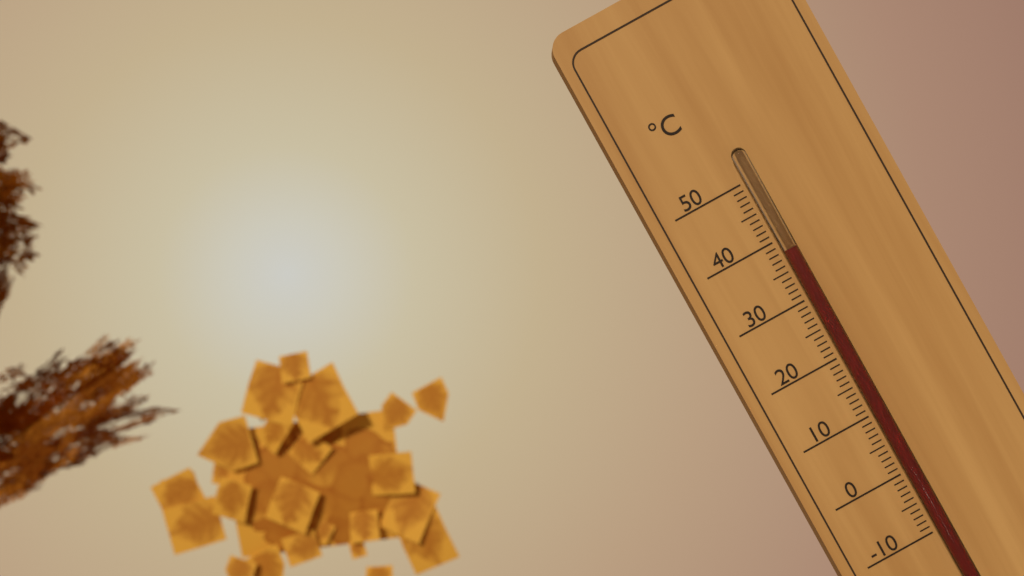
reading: 38 °C
